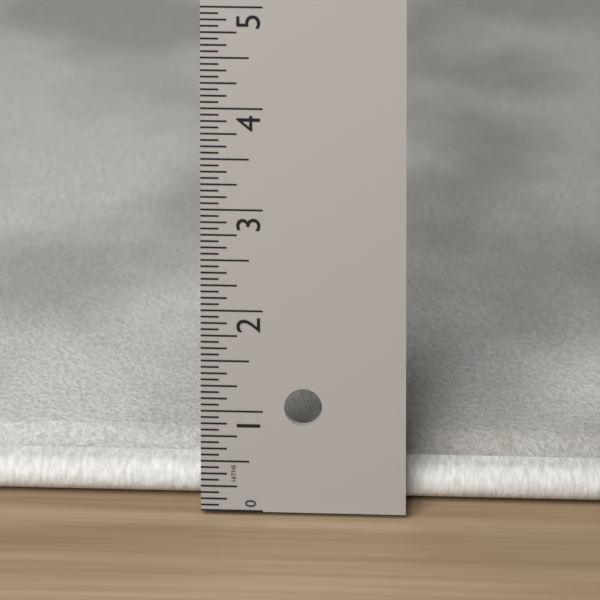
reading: 0.4375 in
